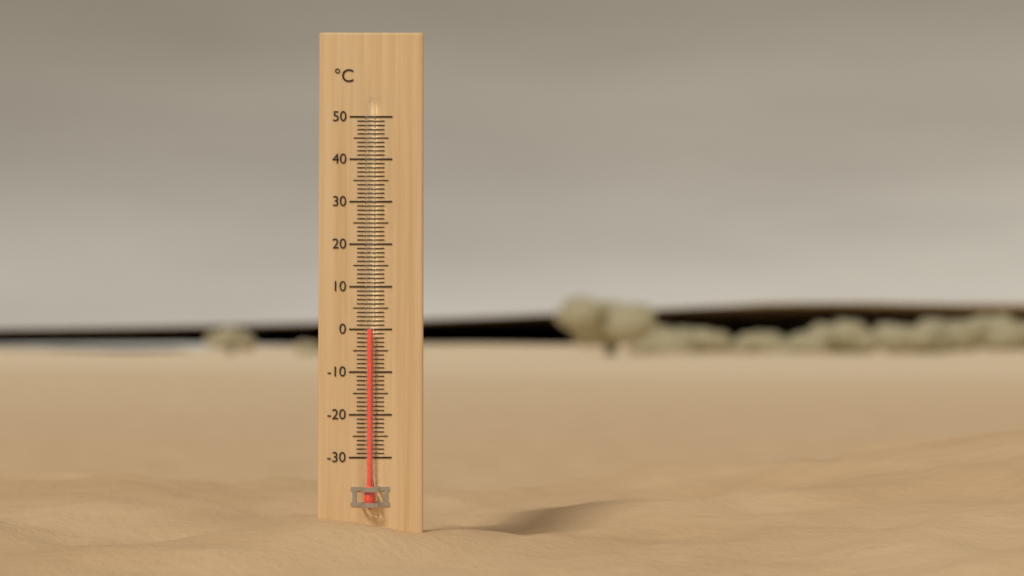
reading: 0 °C
